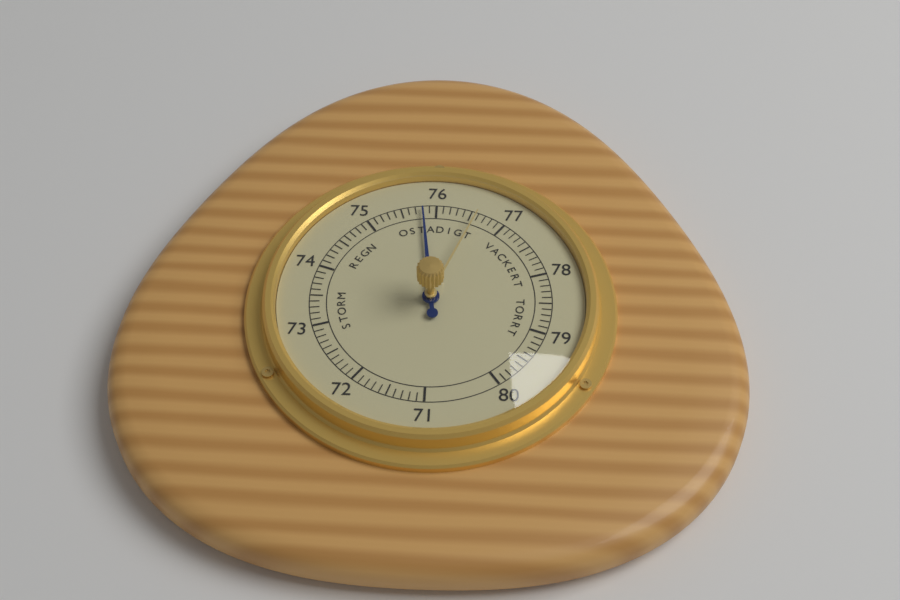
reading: 75.8 (no unit)
